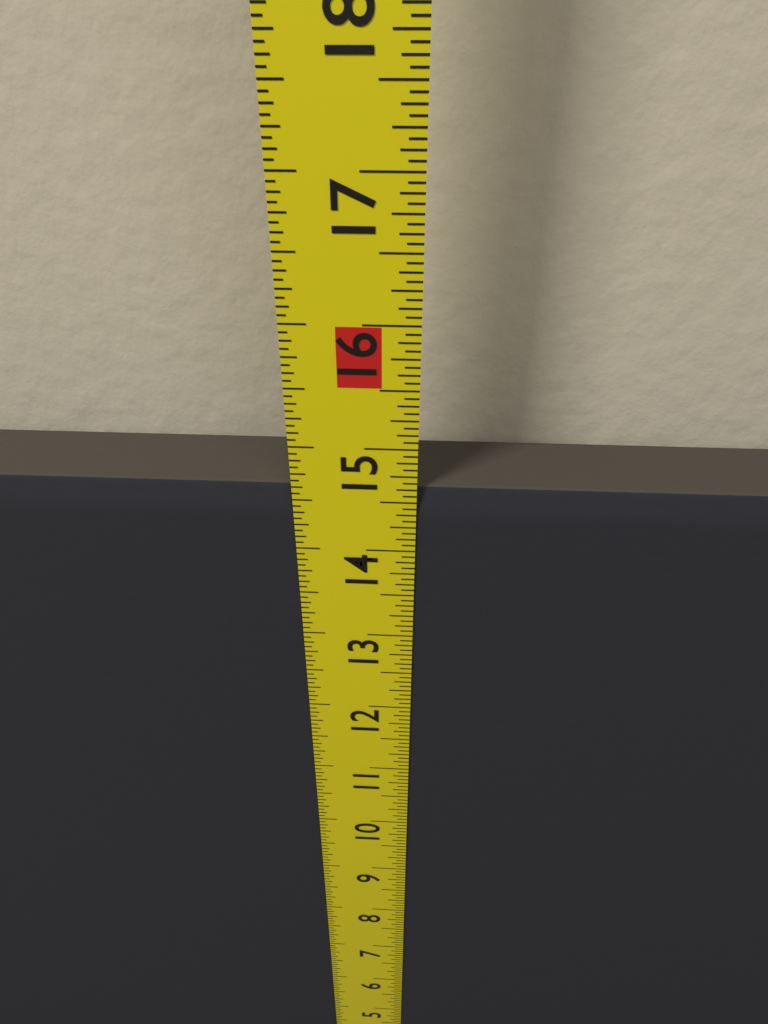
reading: 14.6250 in
